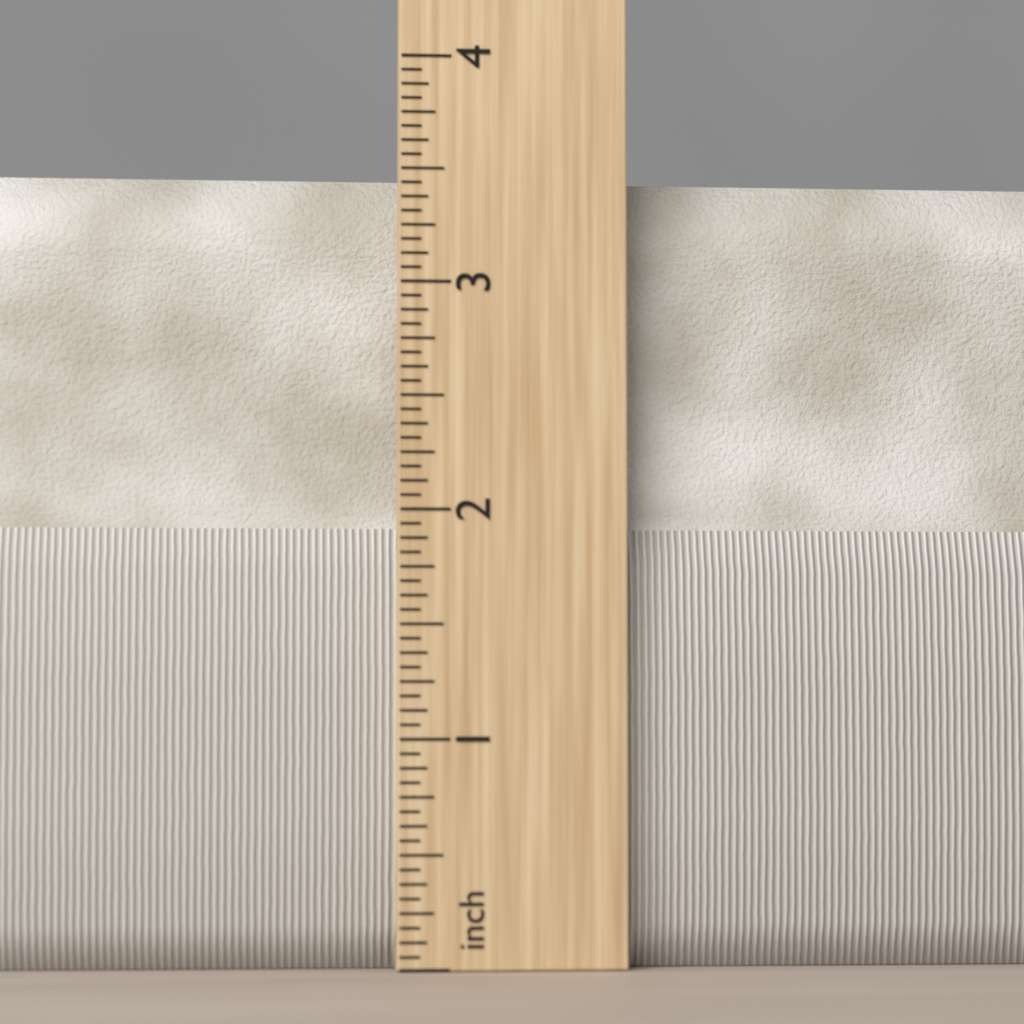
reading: 3.5000 in
